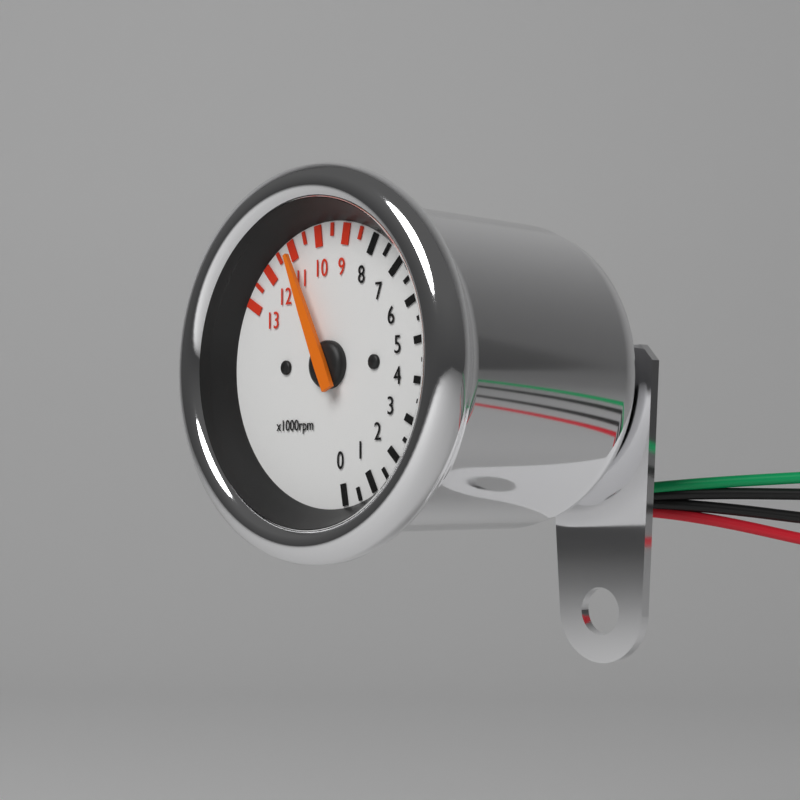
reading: 11000 rpm
